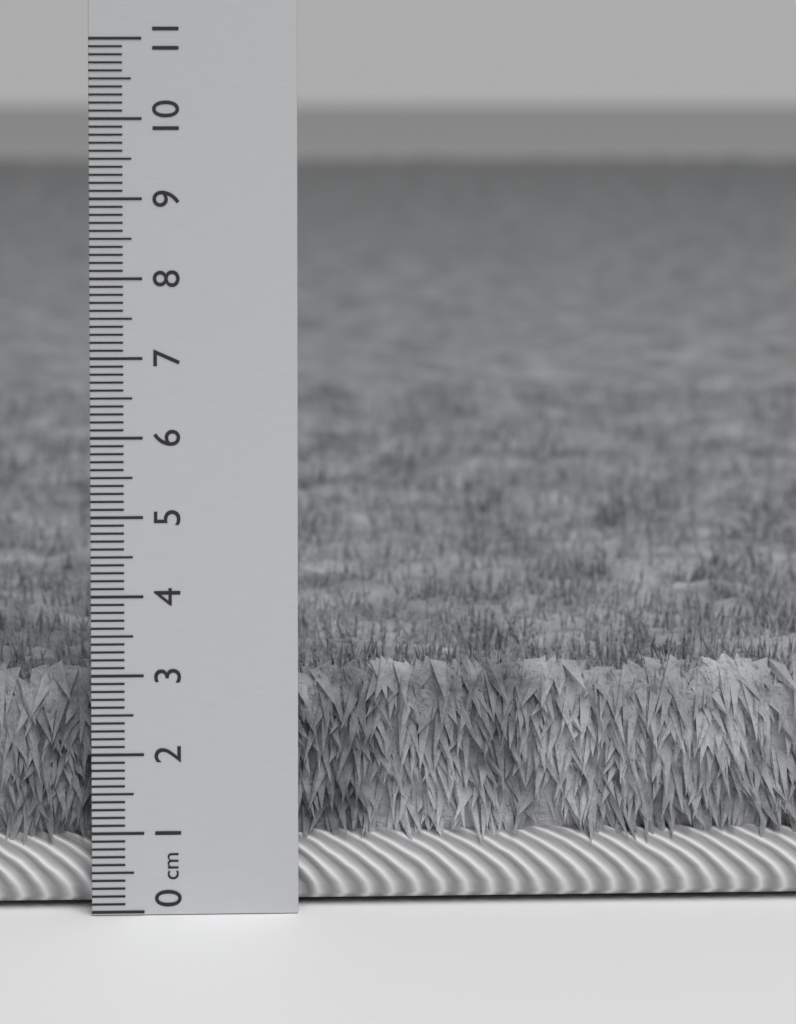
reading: 3.1 cm
